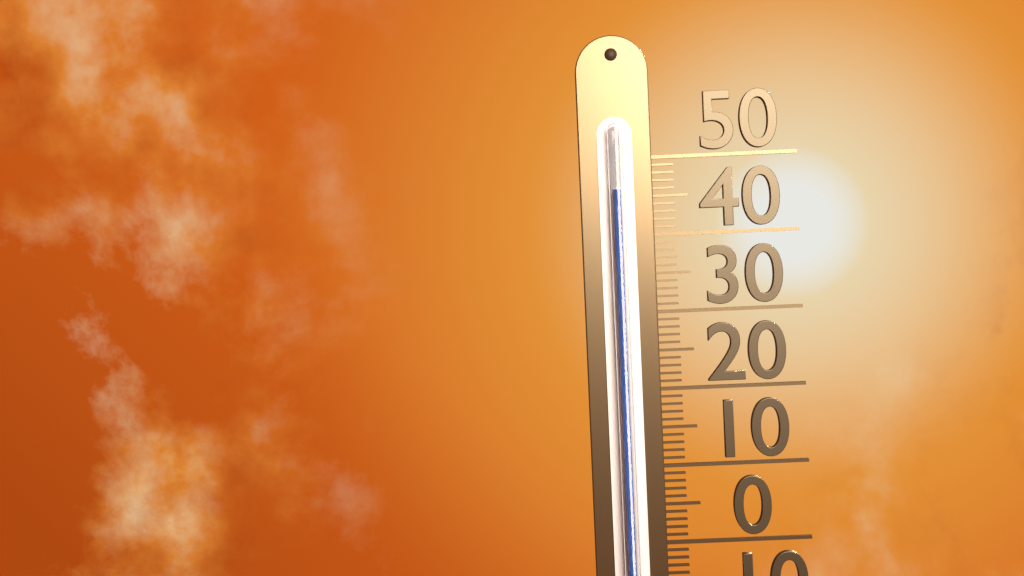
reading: 46 (no unit)
